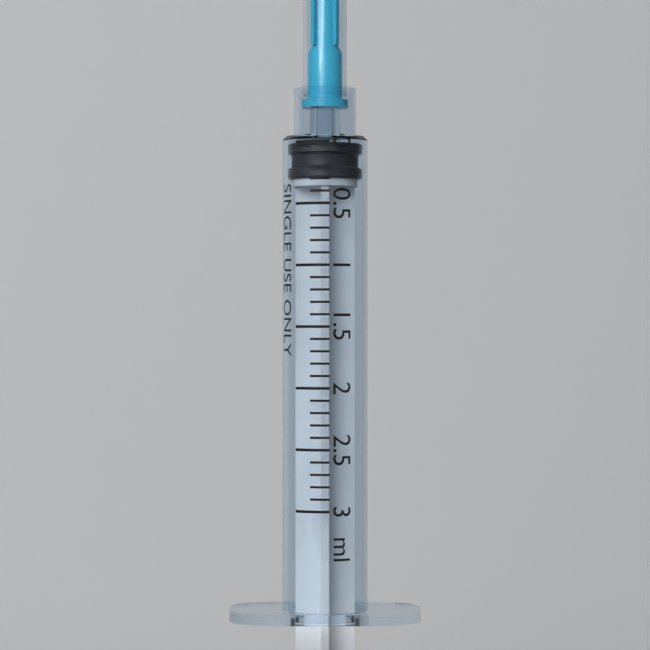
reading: 0.0 ml
